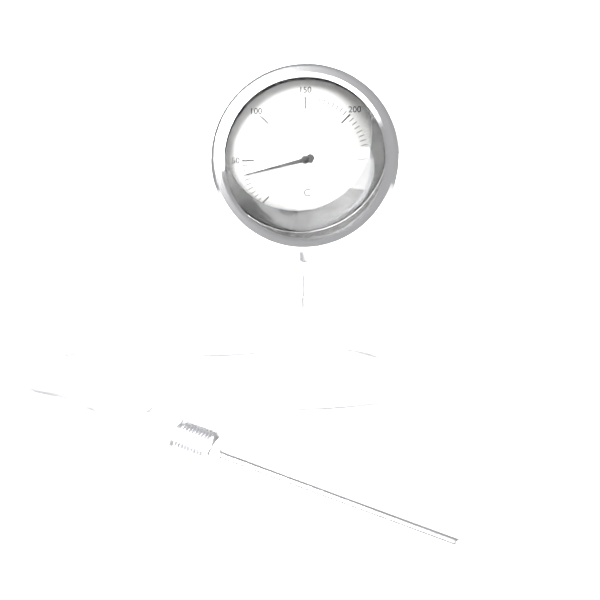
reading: 35 °C
